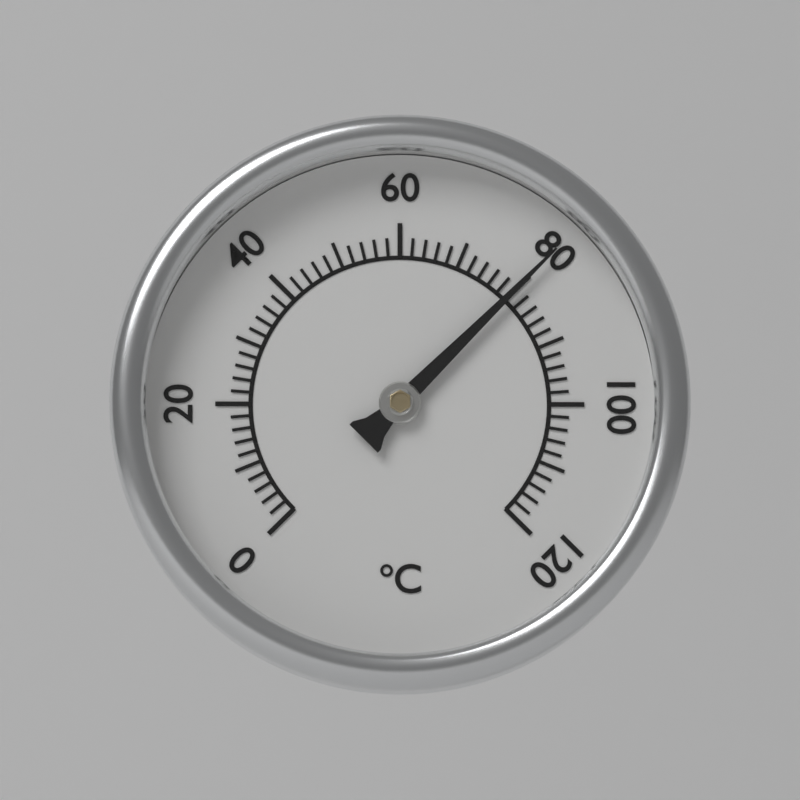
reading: 80 °C
